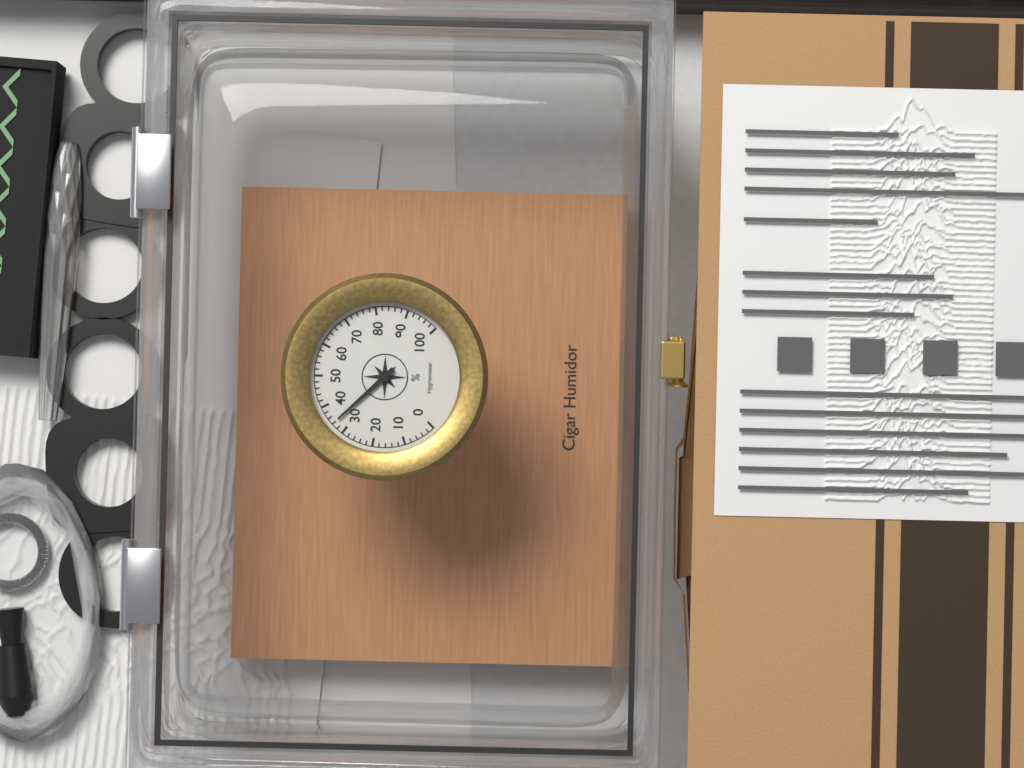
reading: 34 %
